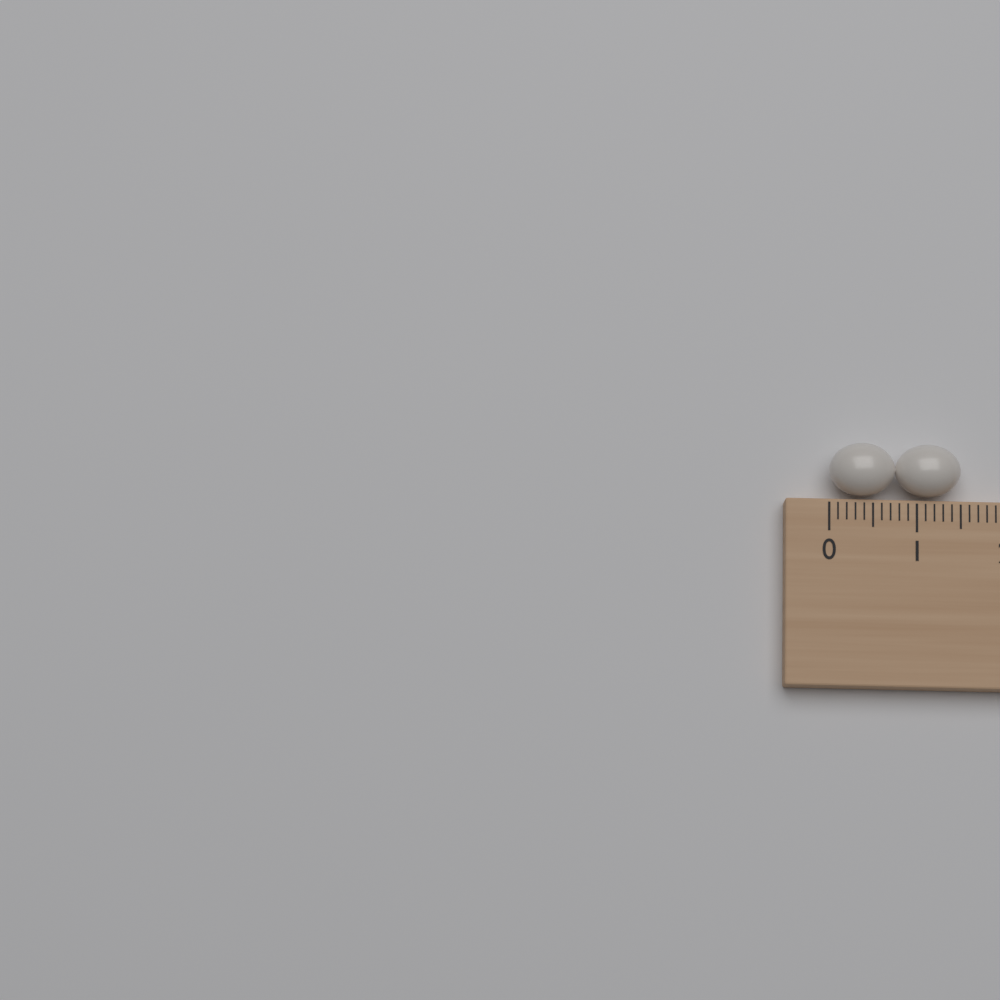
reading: 1.5 (no unit)
